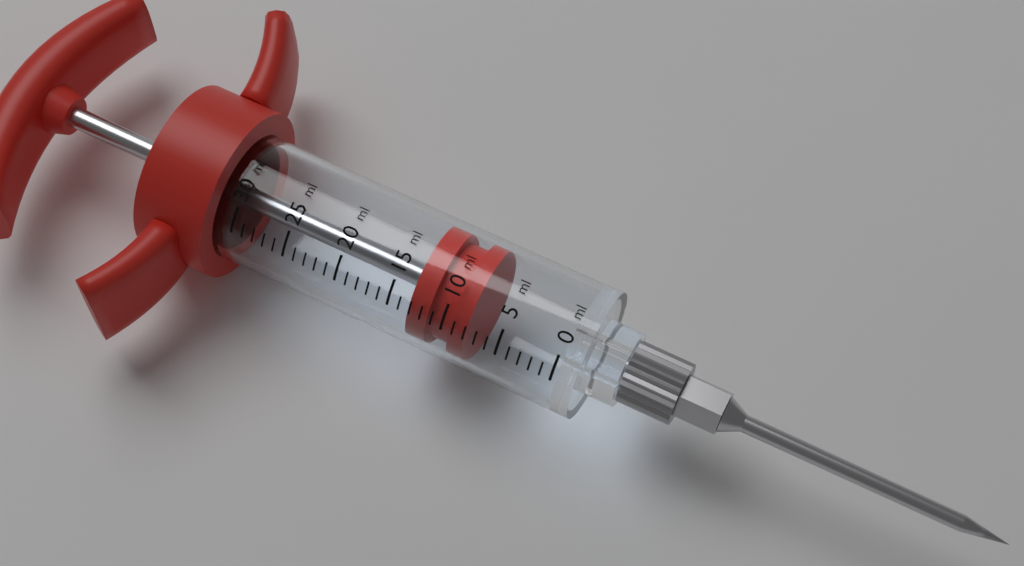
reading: 8 ml
